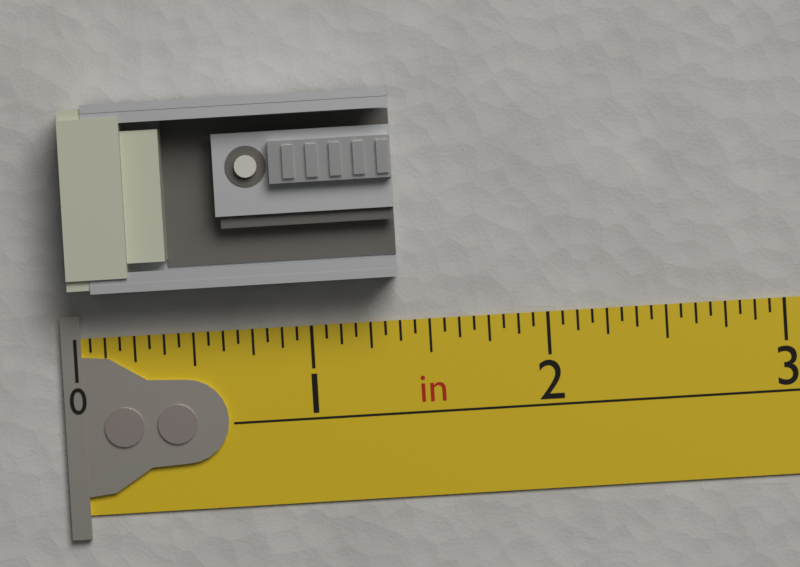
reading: 1.3750 in
